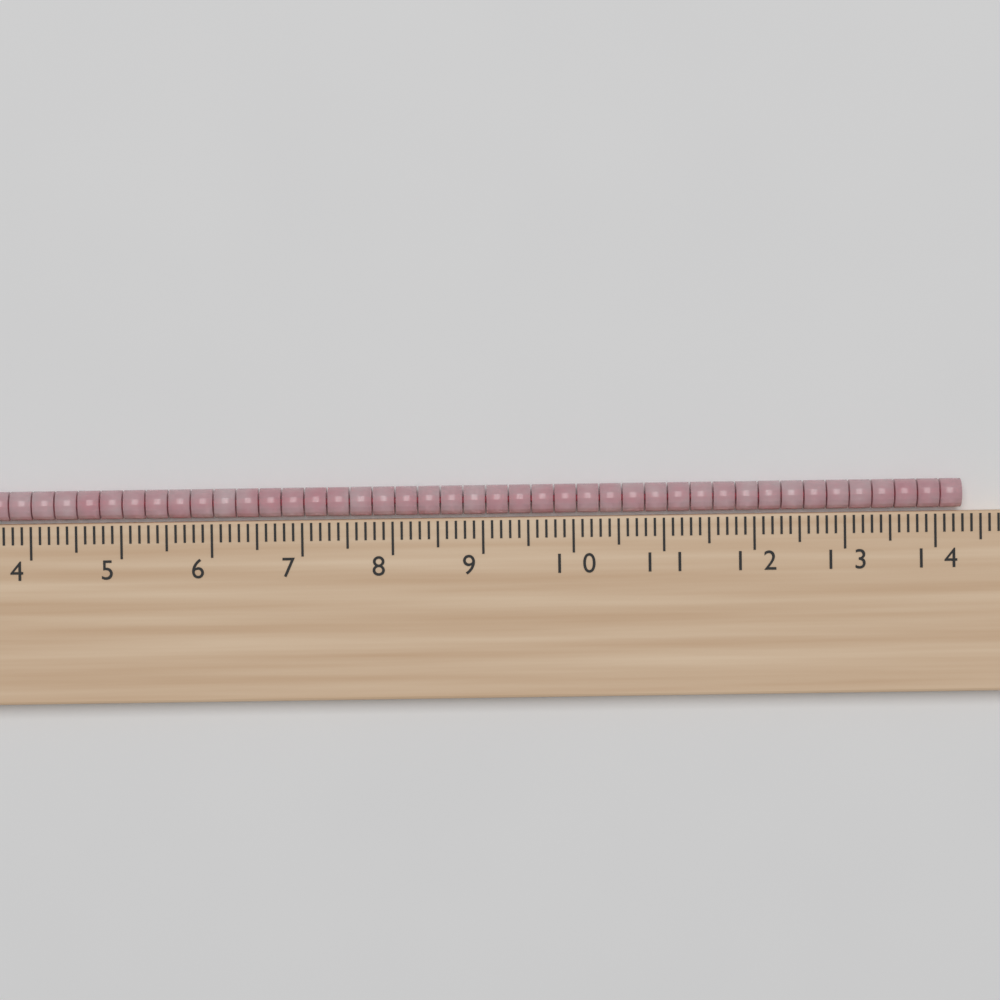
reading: 14.3 cm
